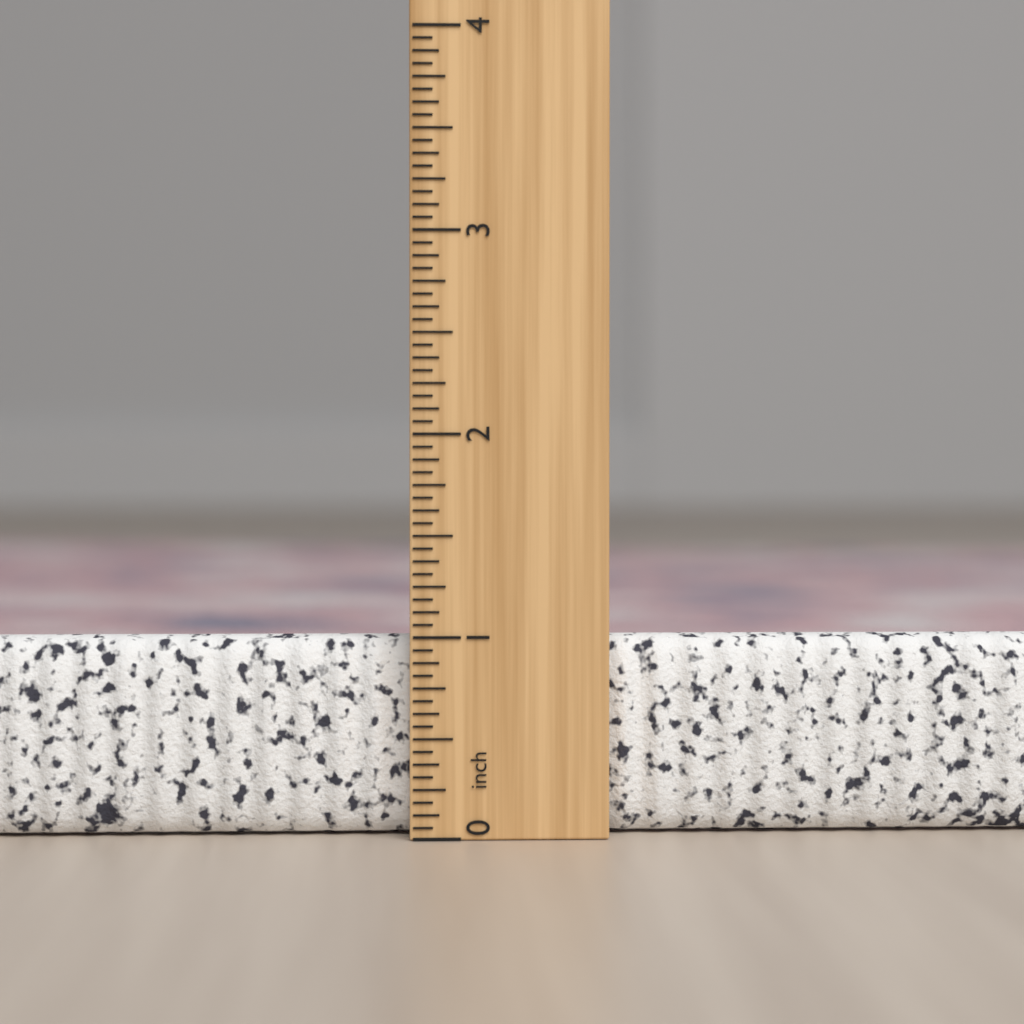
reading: 1.0000 inch
